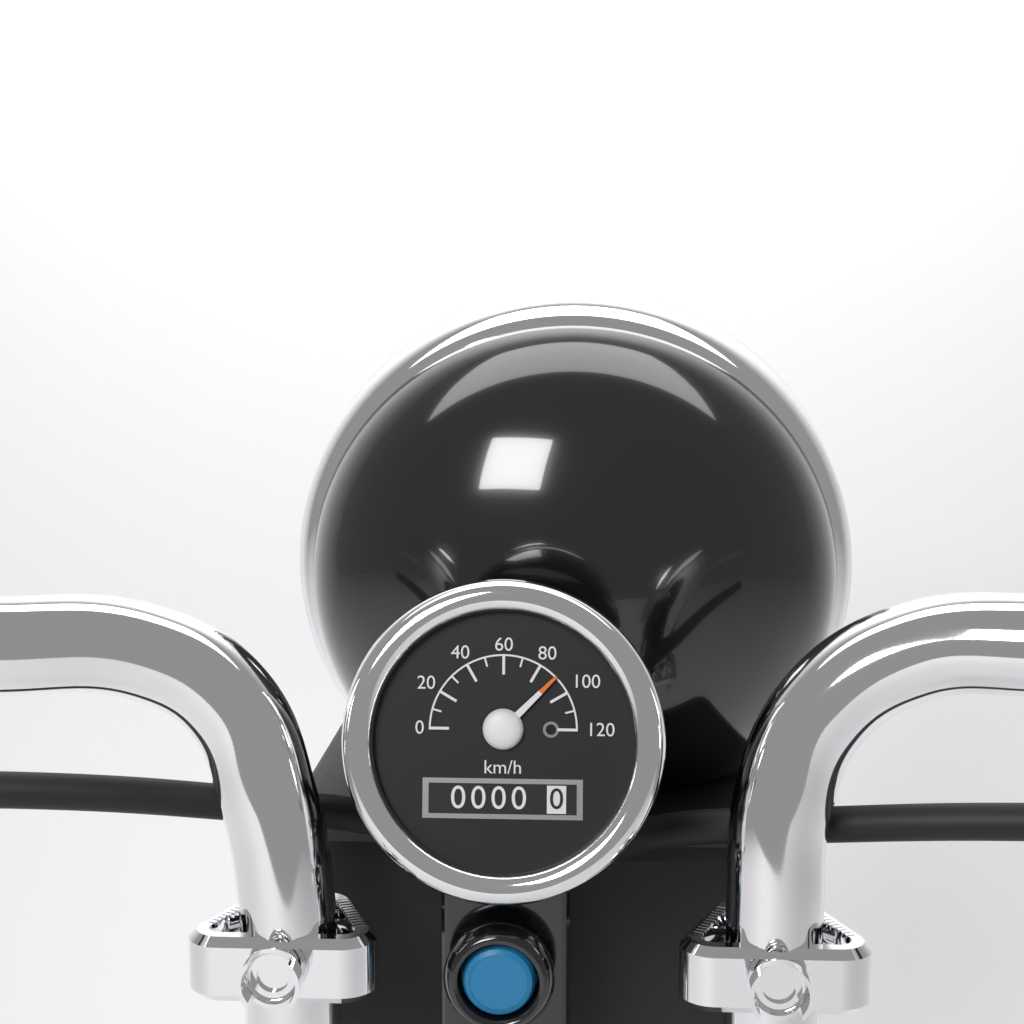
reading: 90 km/h
